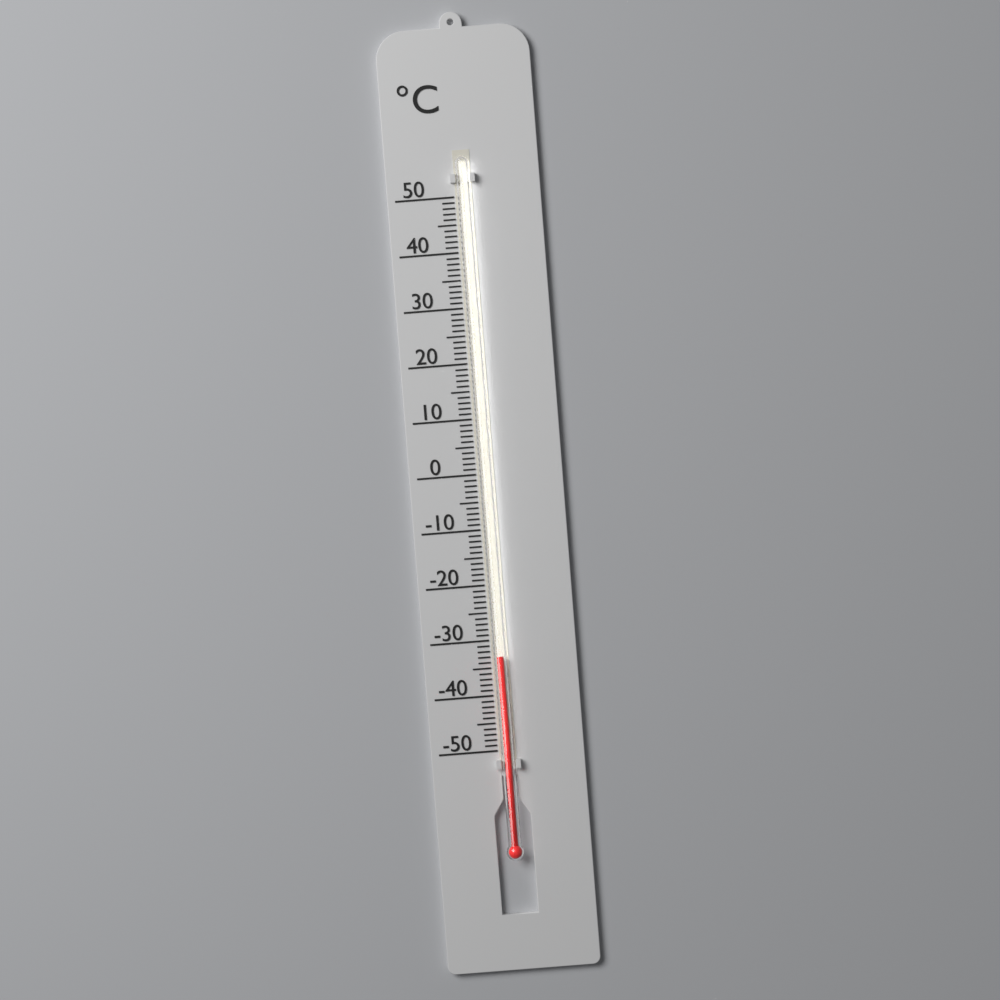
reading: -33 °C
